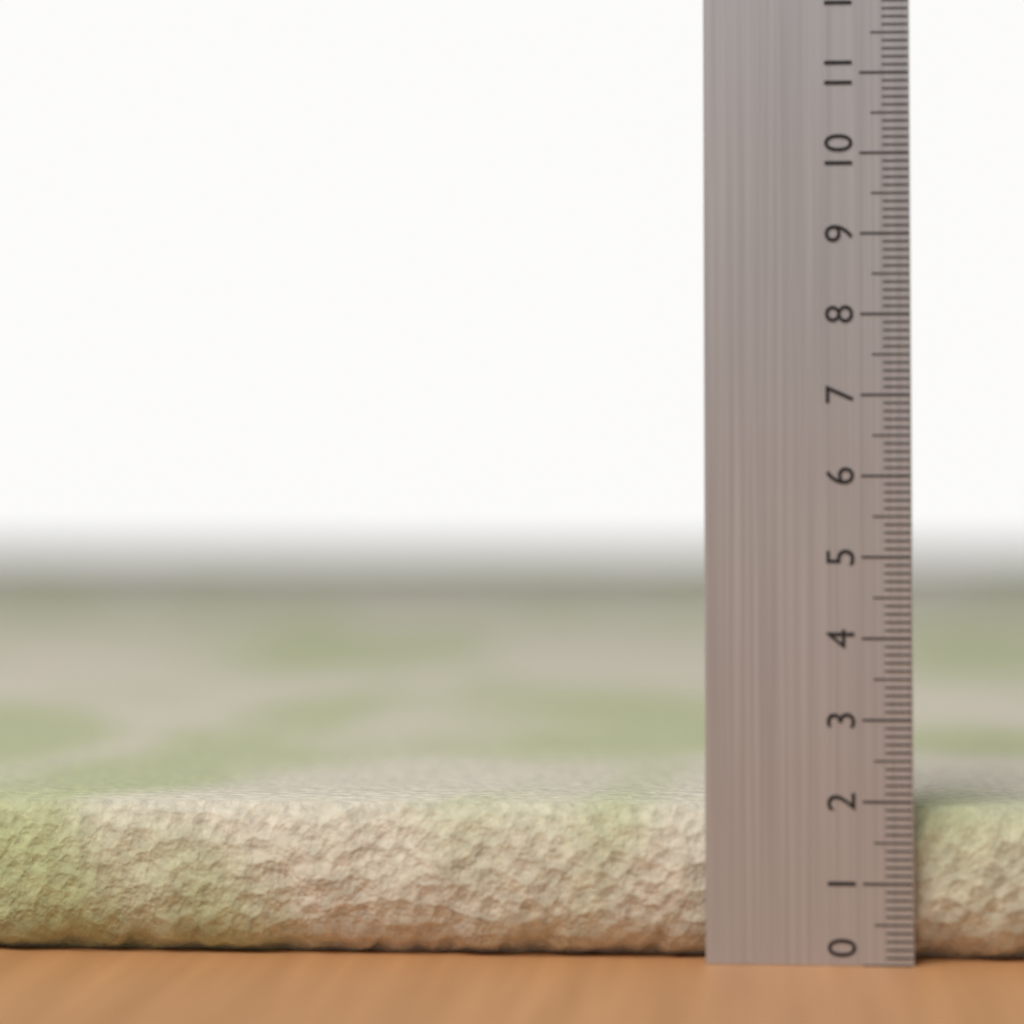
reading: 1.9 (no unit)
